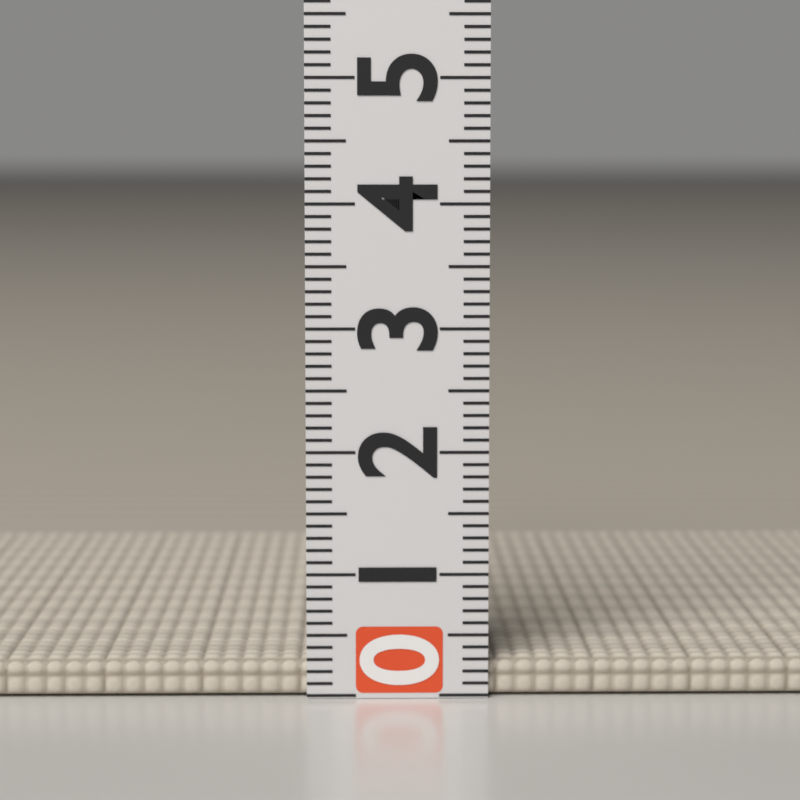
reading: 0.3 (no unit)
